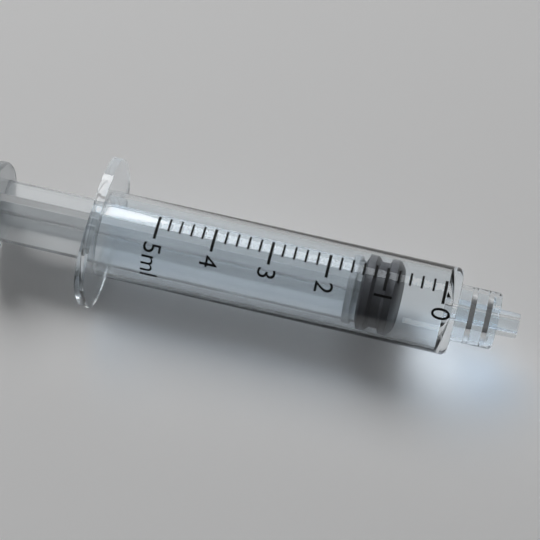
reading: 0.8 ml
